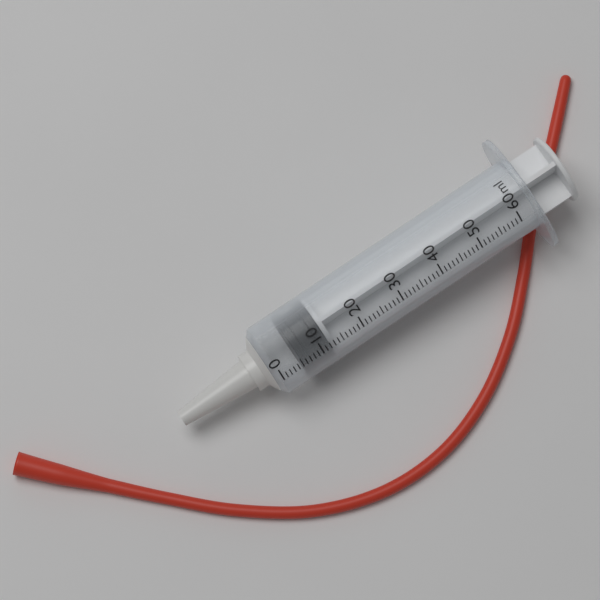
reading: 5 ml
